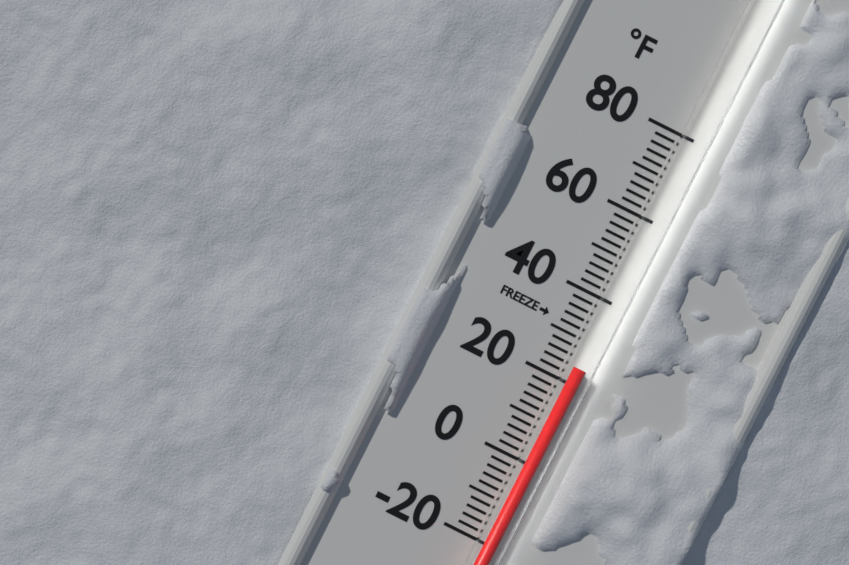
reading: 24 °F
